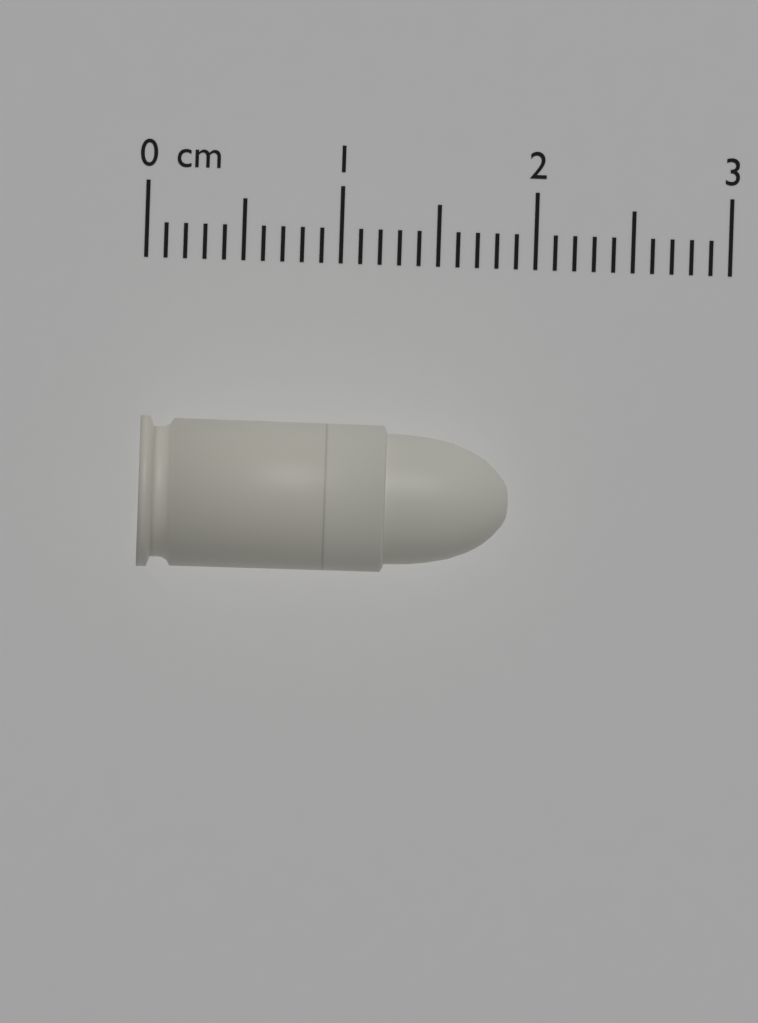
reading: 1.9 cm
